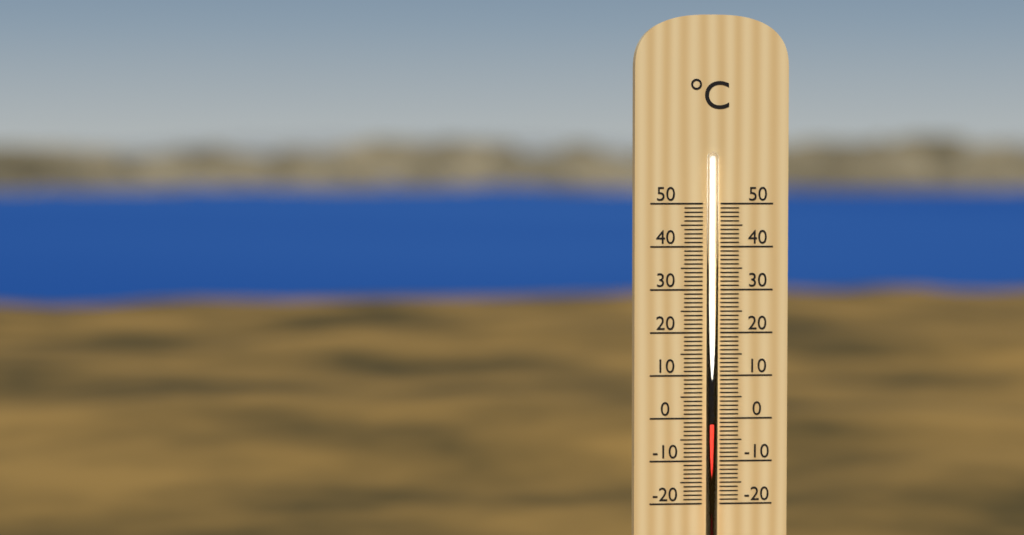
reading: -1 °C
